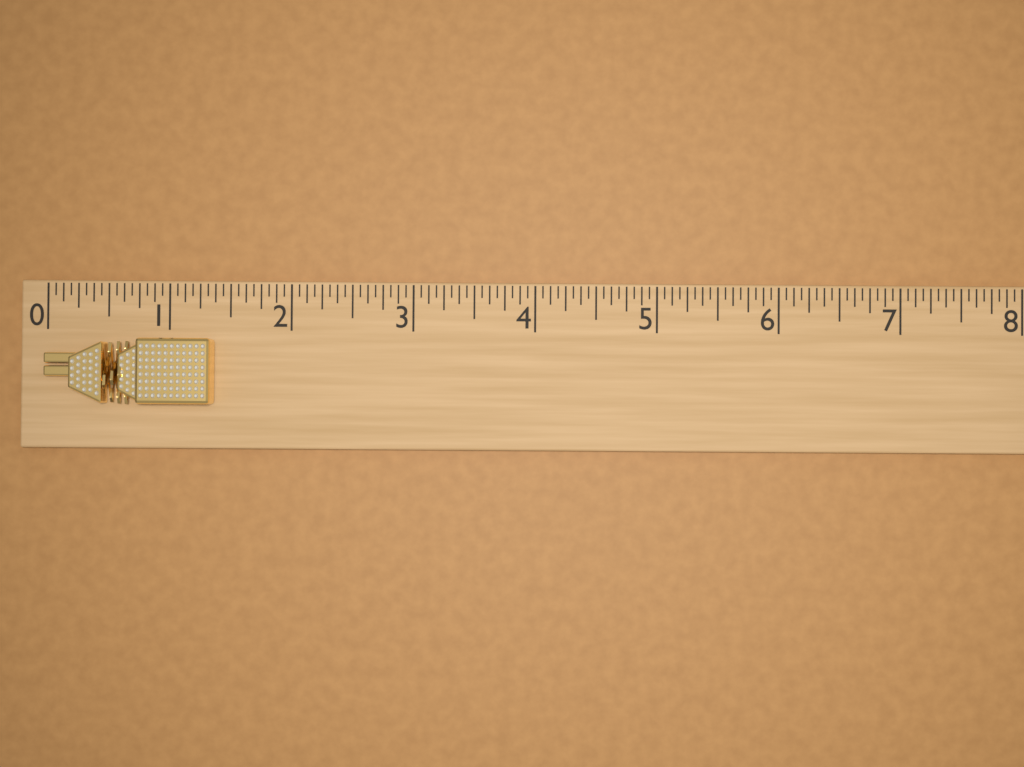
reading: 1.3750 (no unit)
